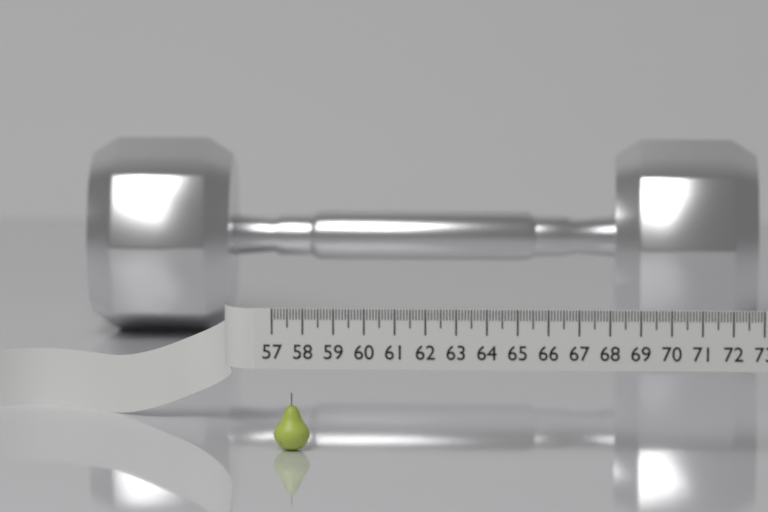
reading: 58.2 (no unit)
